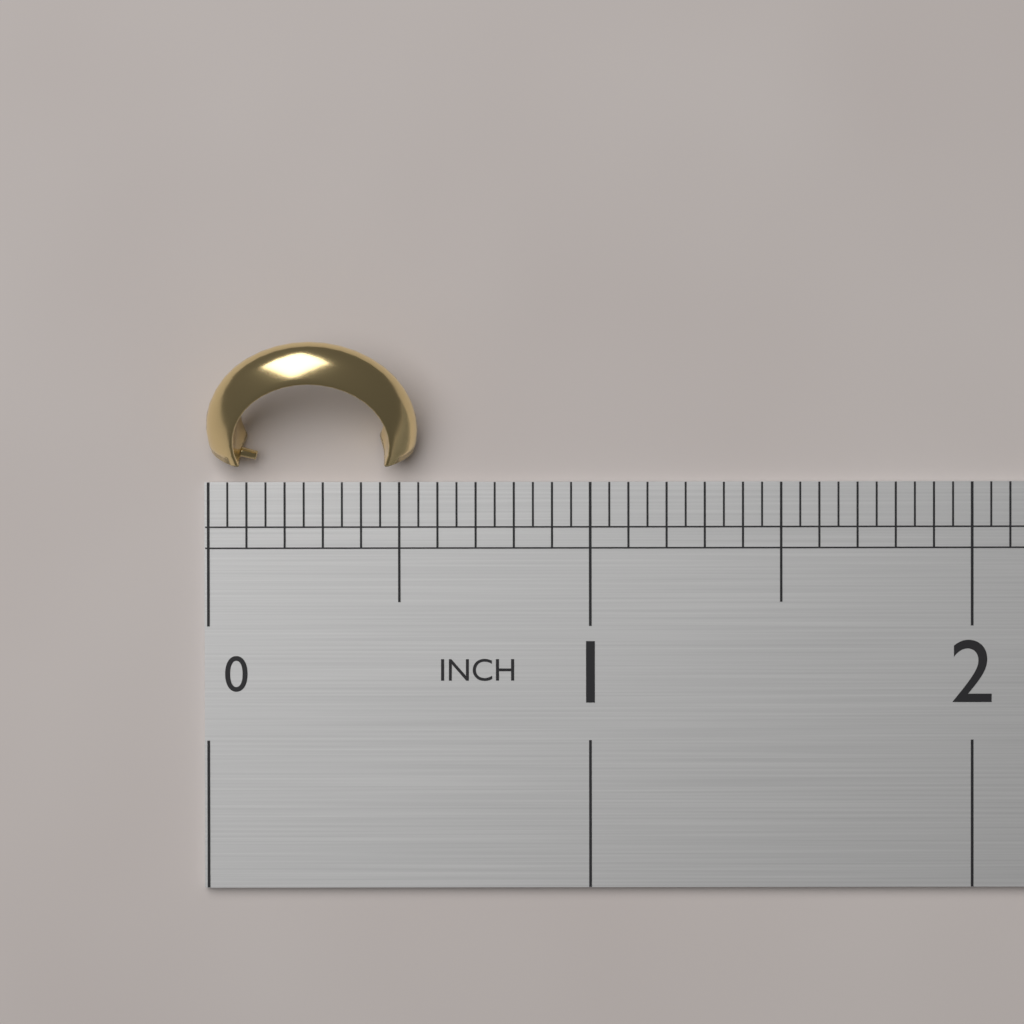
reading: 0.55 in
